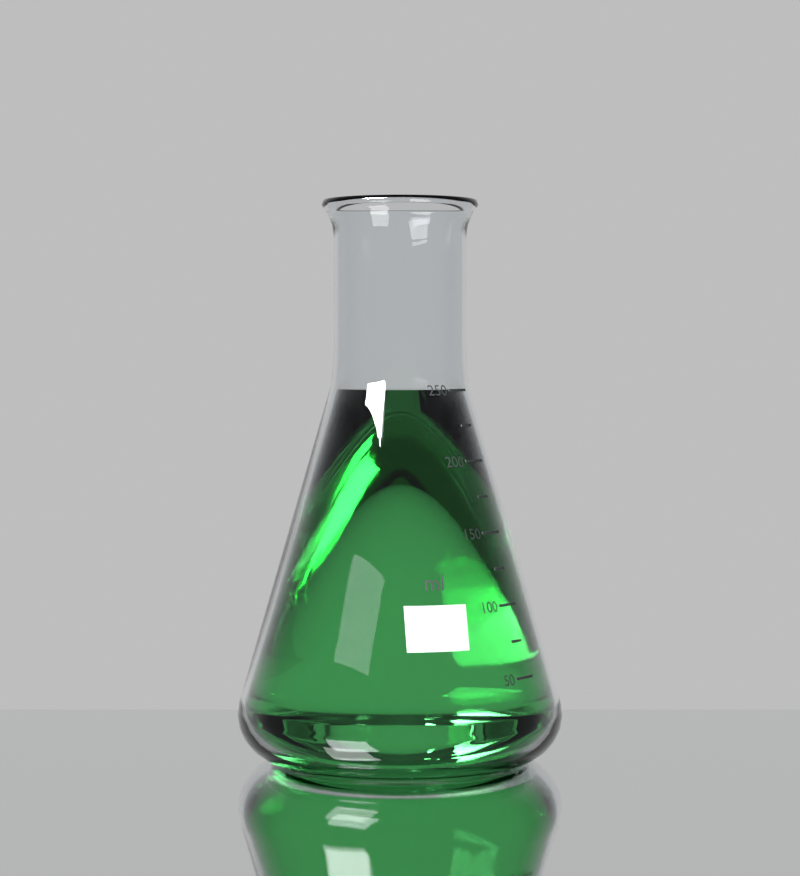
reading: 250 ml
